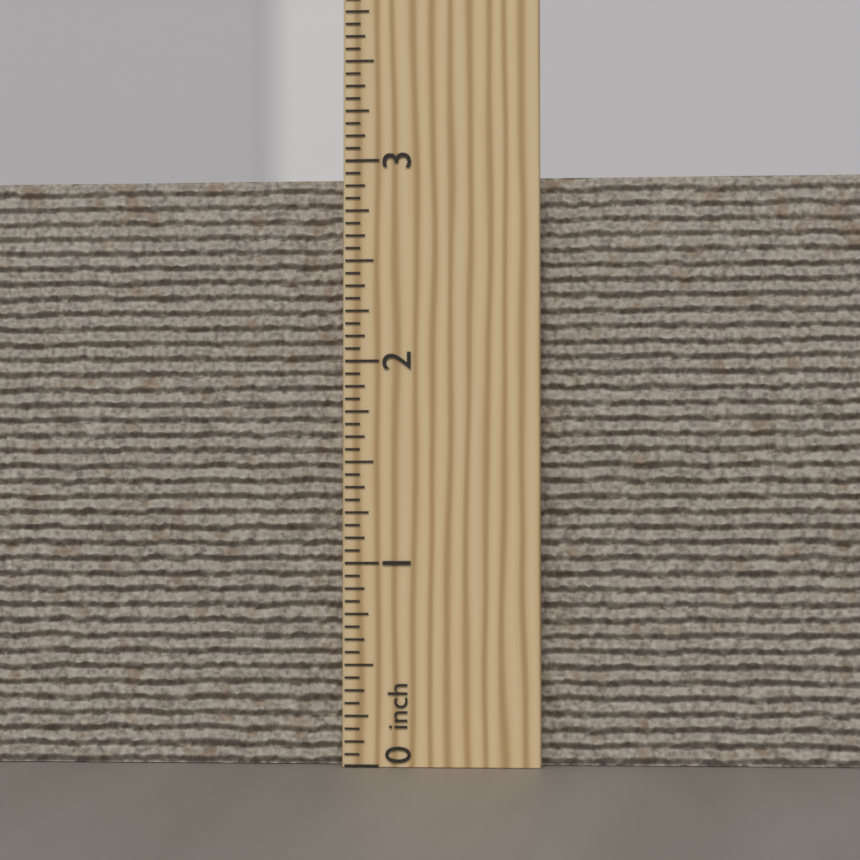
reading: 2.9375 inch
